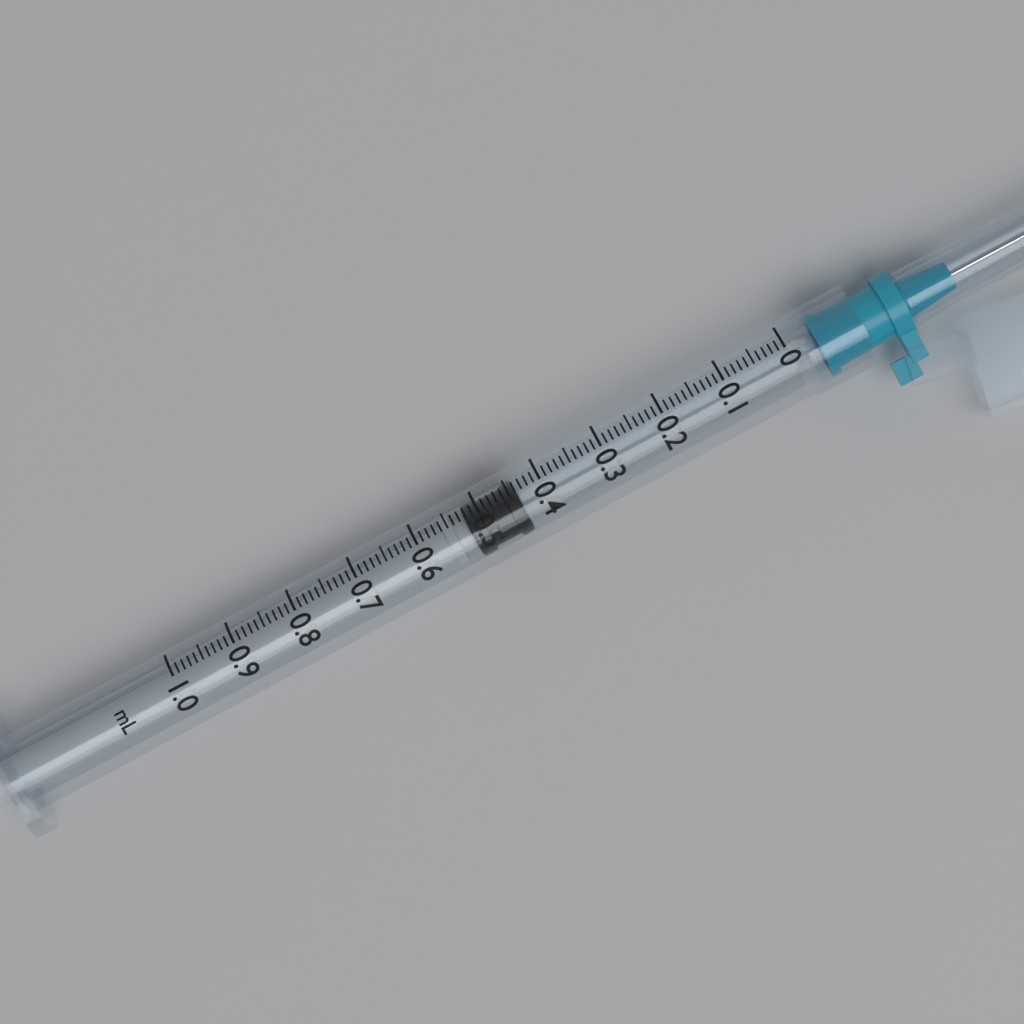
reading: 0.44 ml
